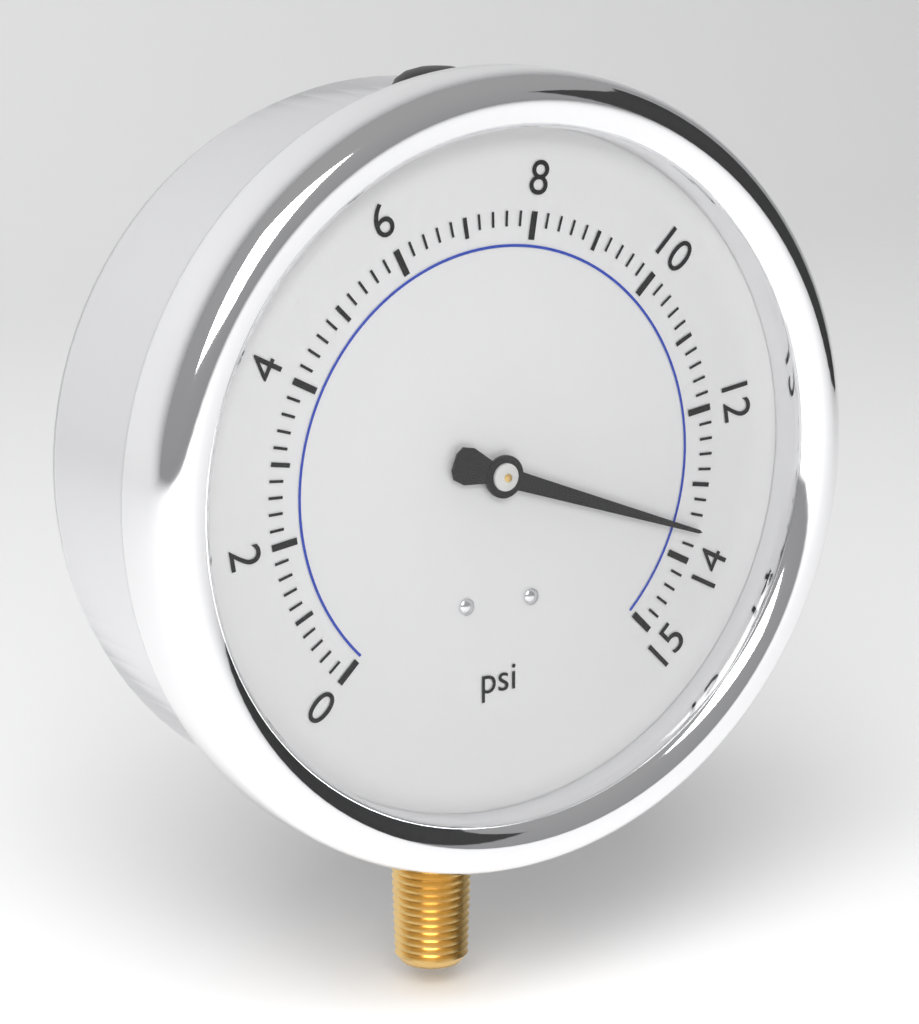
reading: 13.6 psi
